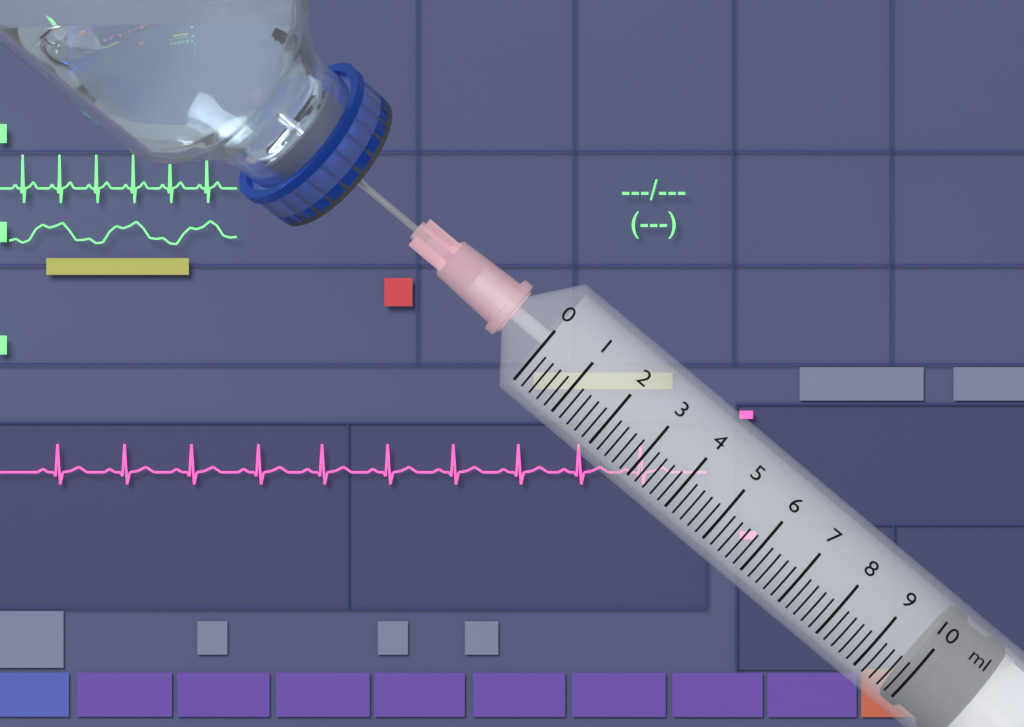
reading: 9.8 ml
